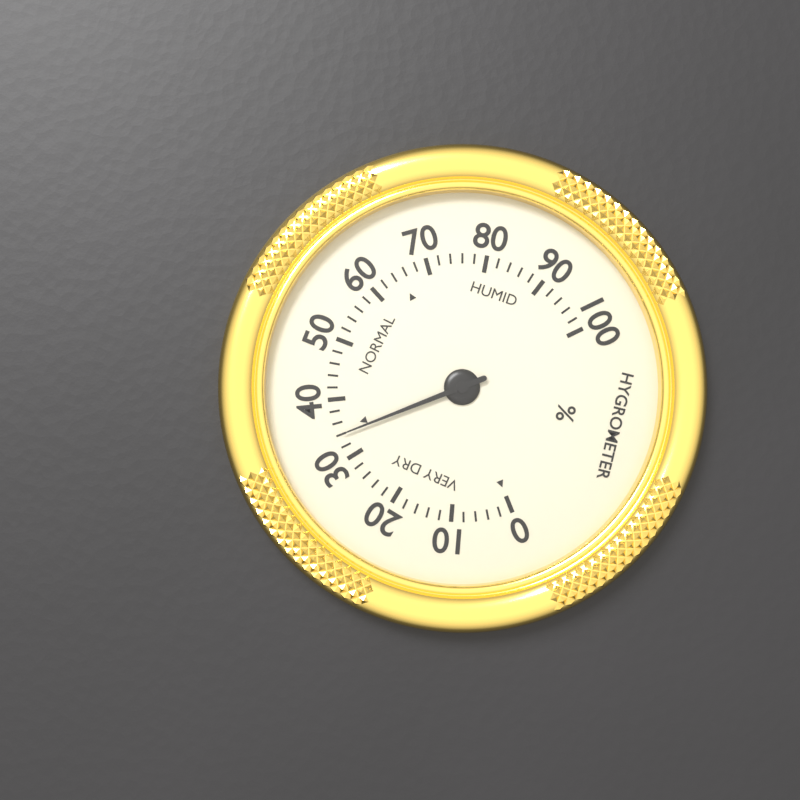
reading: 34 %
